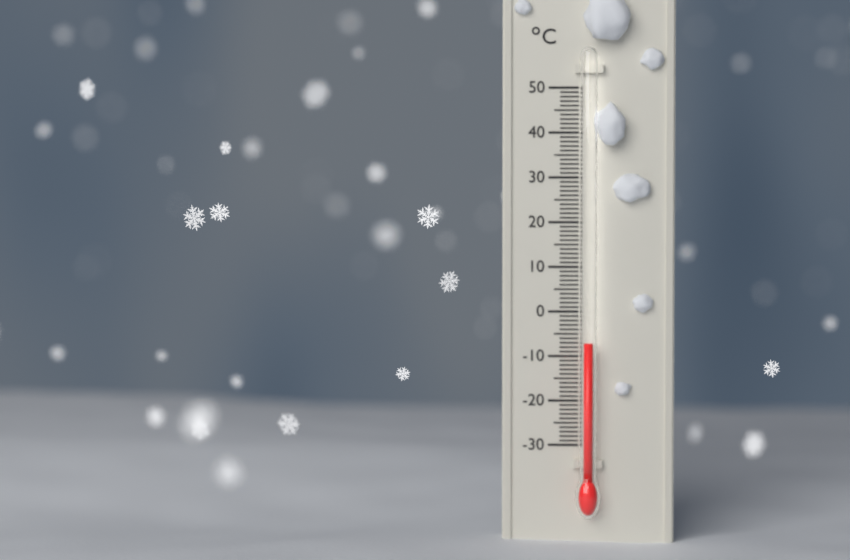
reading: -7 °C
